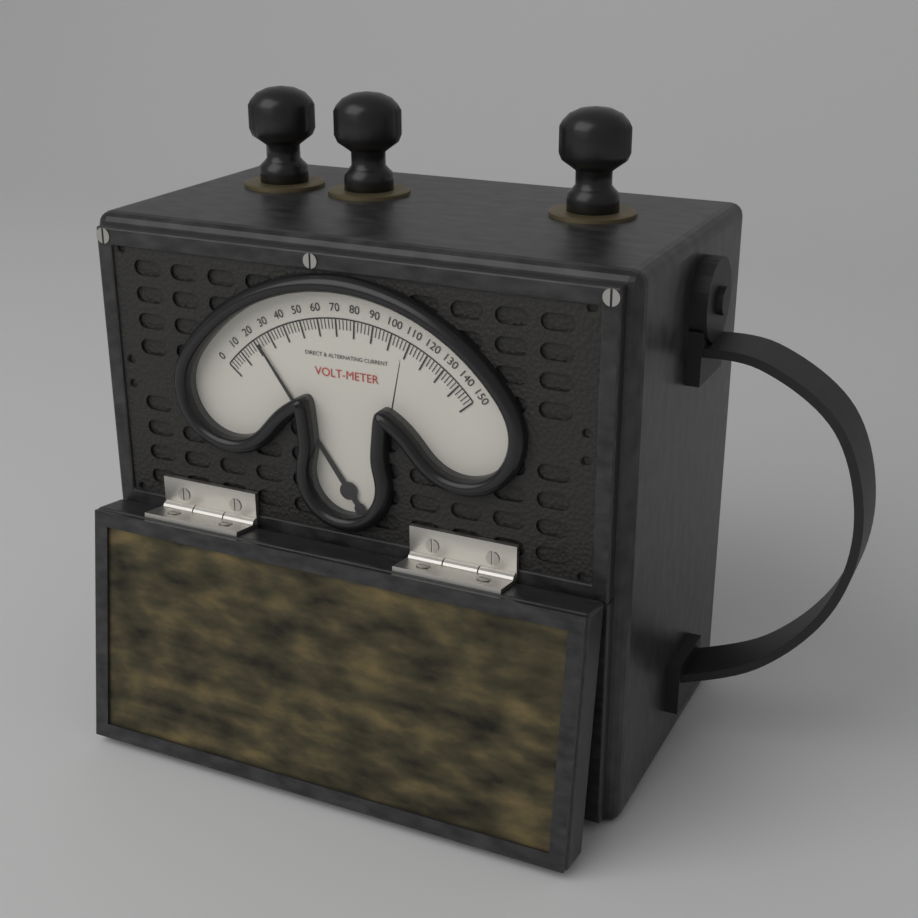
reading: 22 V
